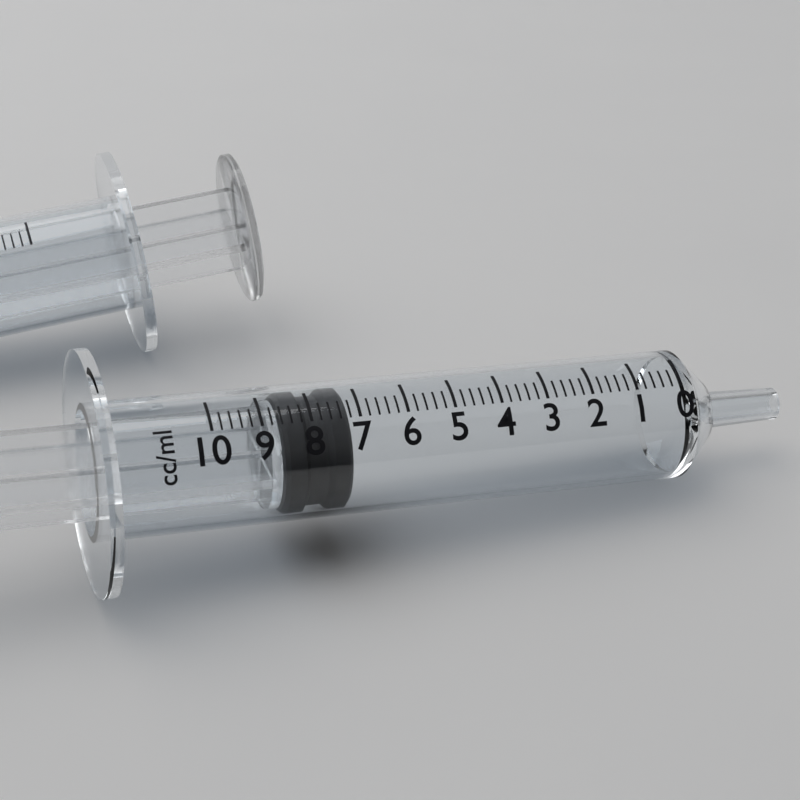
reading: 7.2 ml
